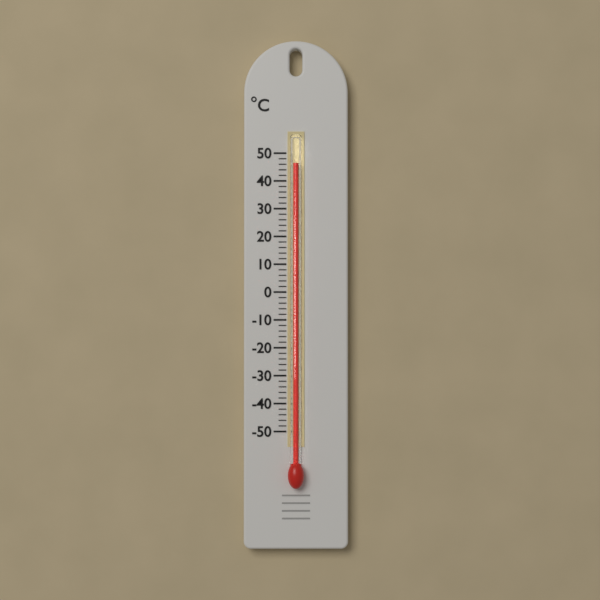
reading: 46 °C
